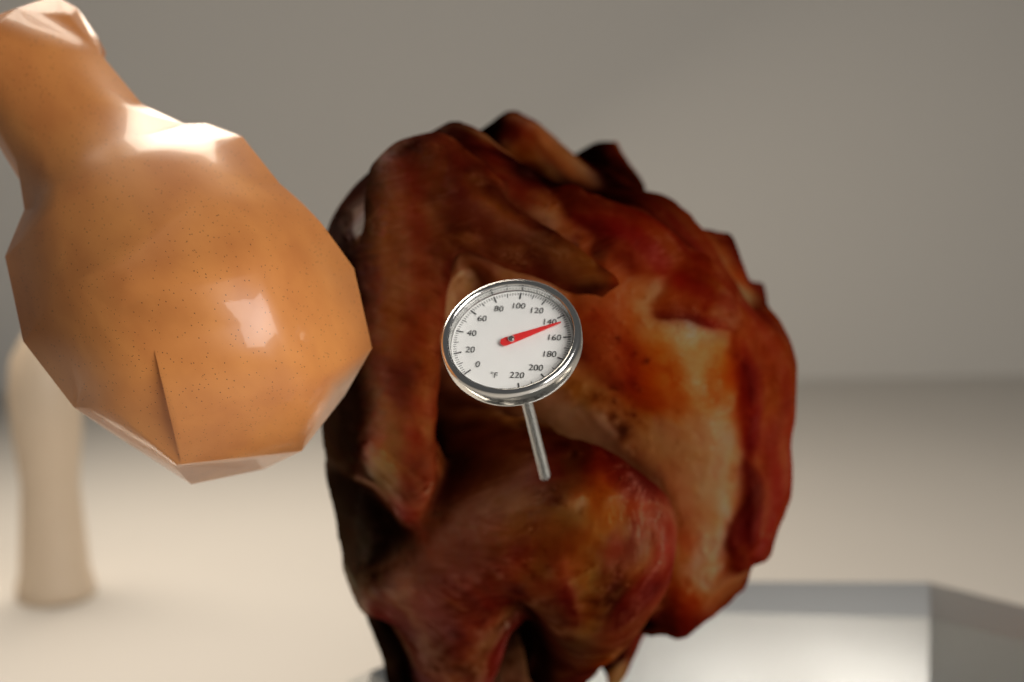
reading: 146 °F
